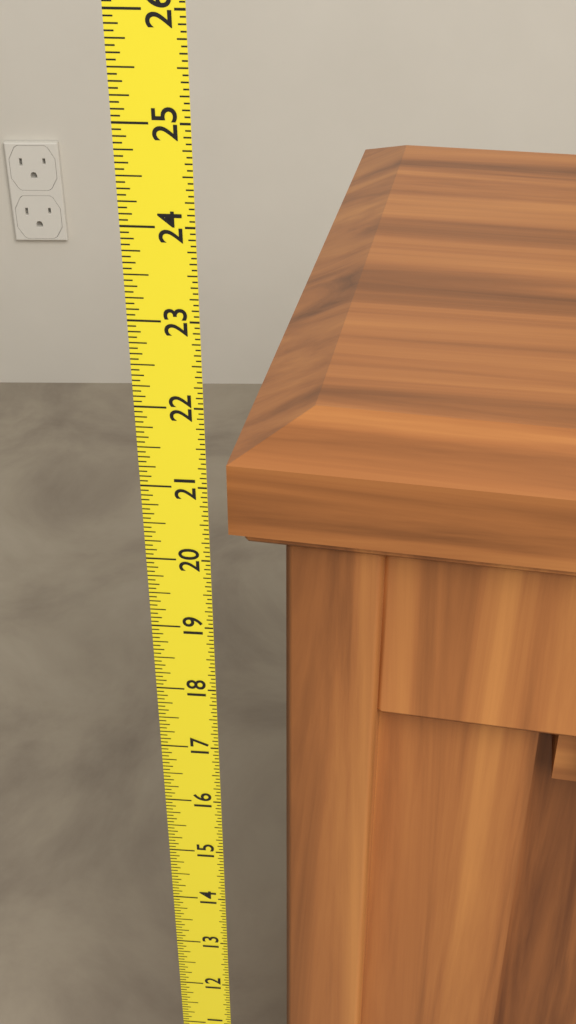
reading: 21.5000 (no unit)
